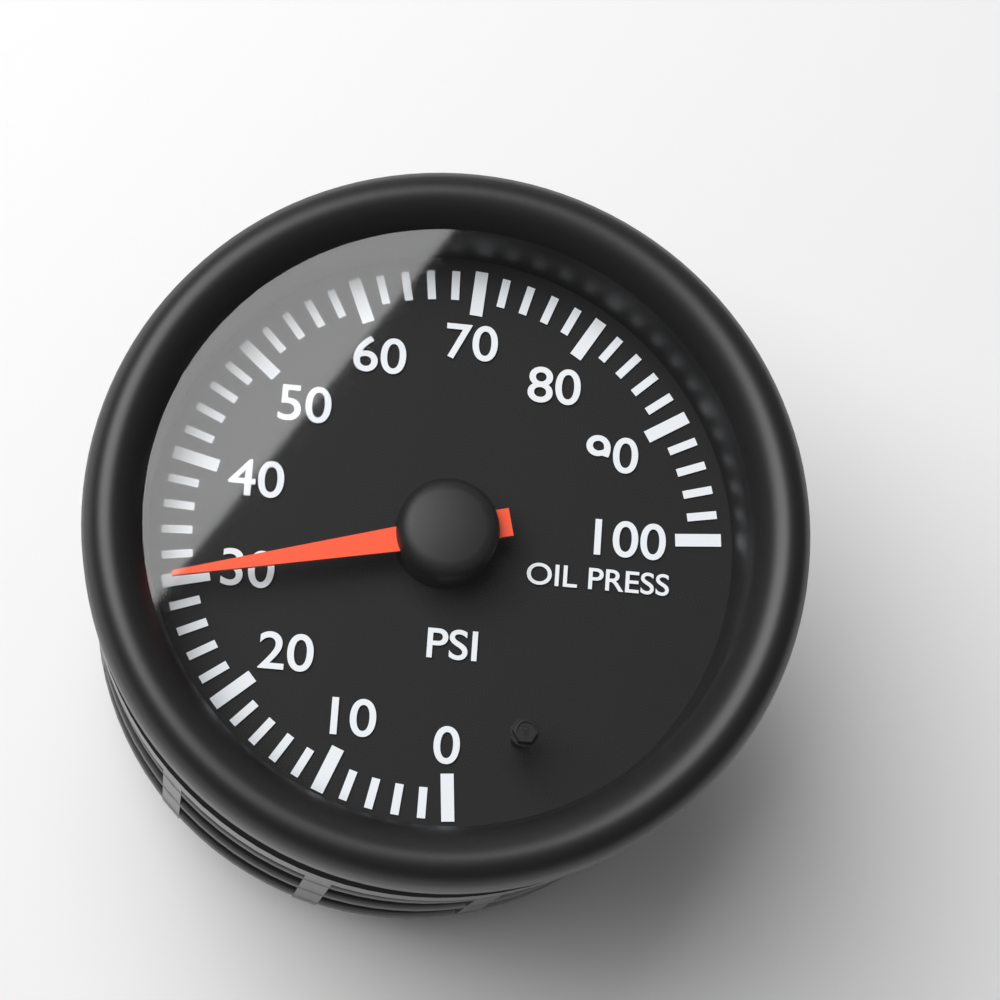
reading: 30 psi
